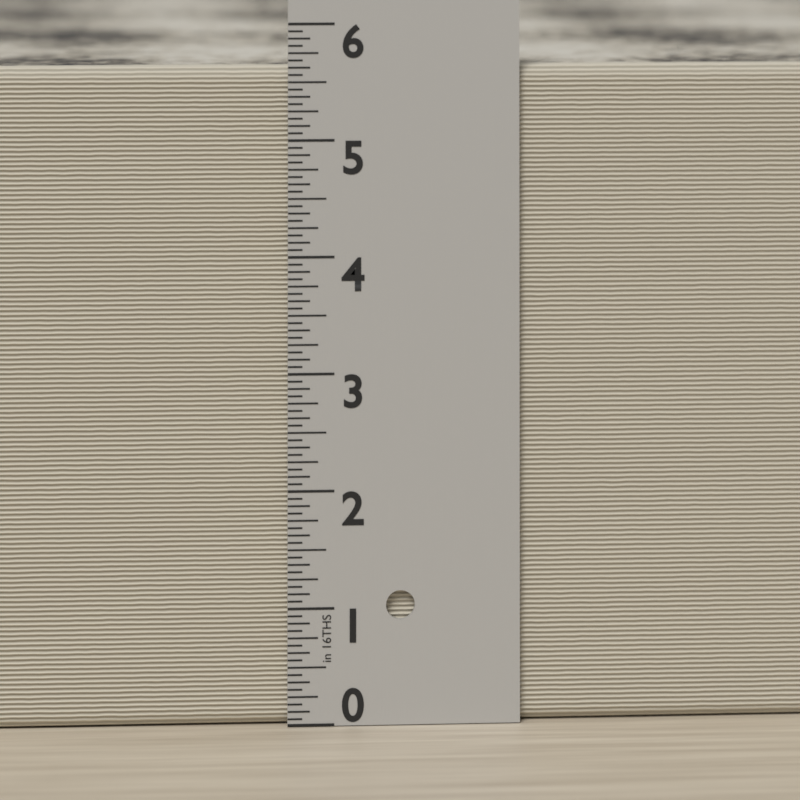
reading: 5.6250 in
